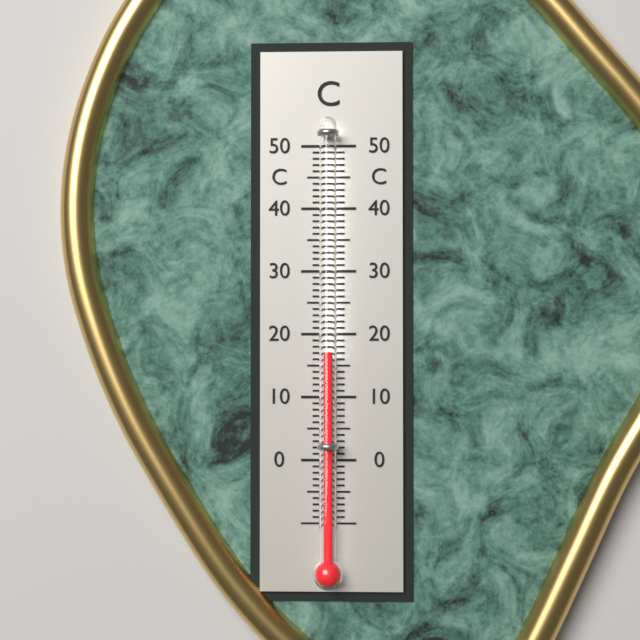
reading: 17 °C
